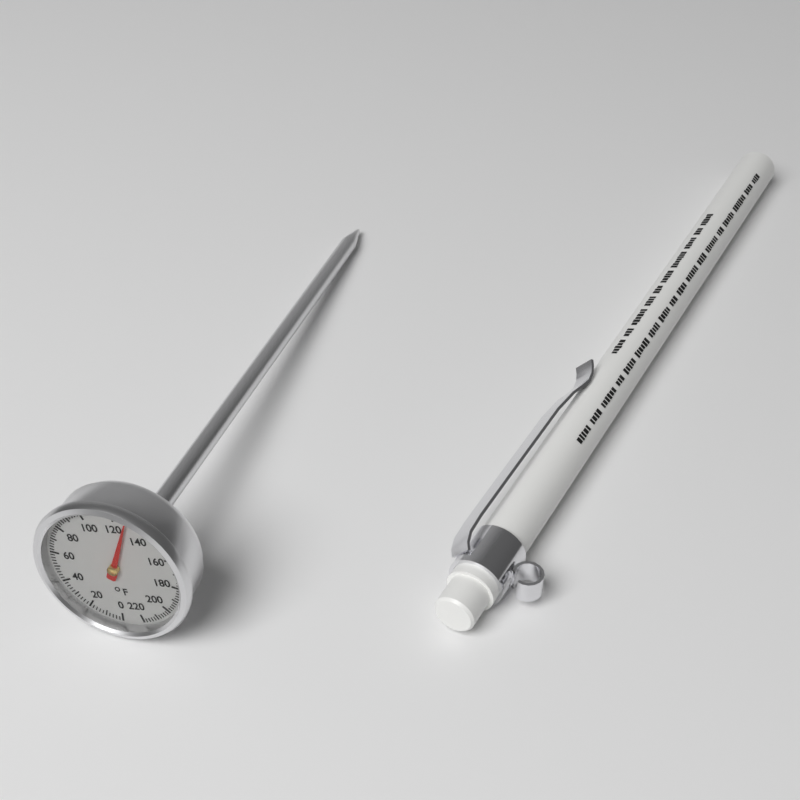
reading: 128 °F
